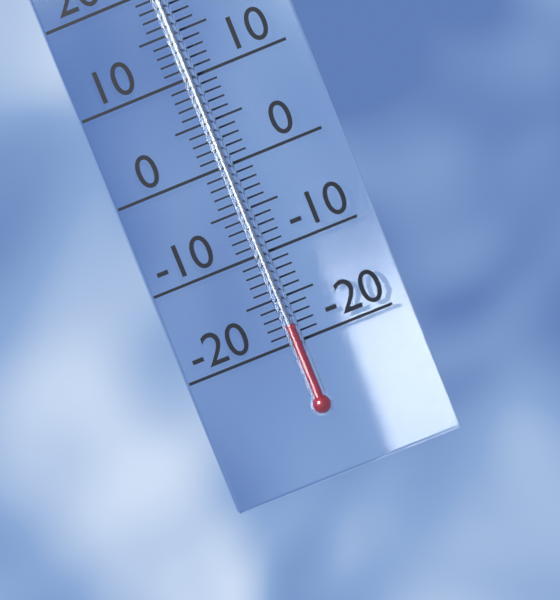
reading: -18 °C
